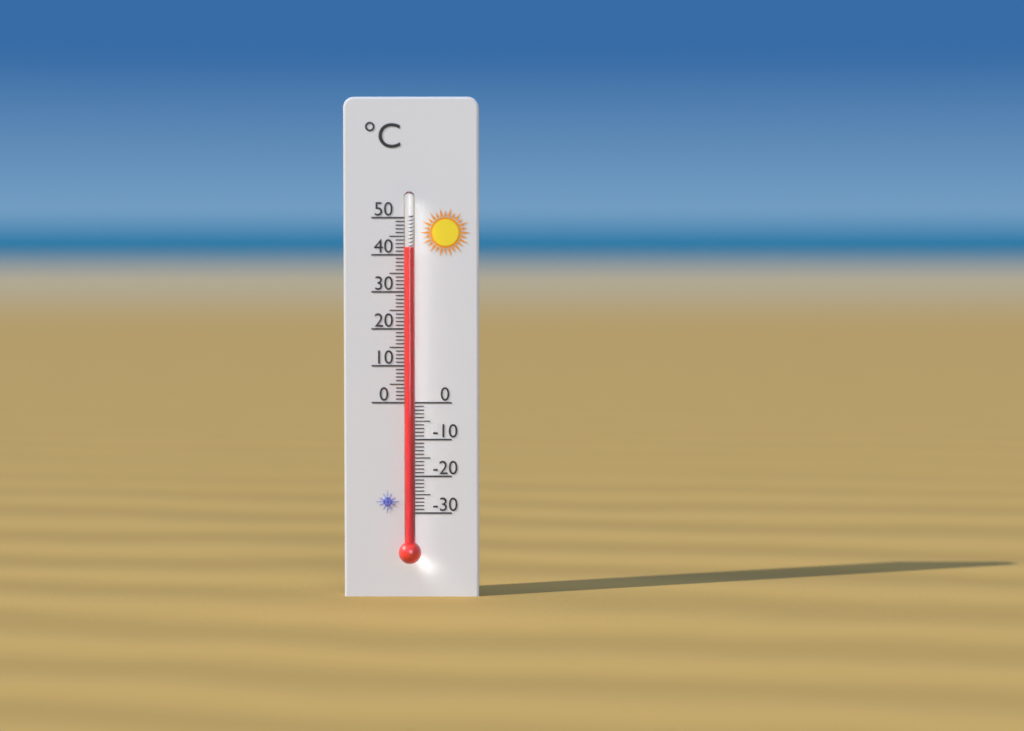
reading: 42 °C
